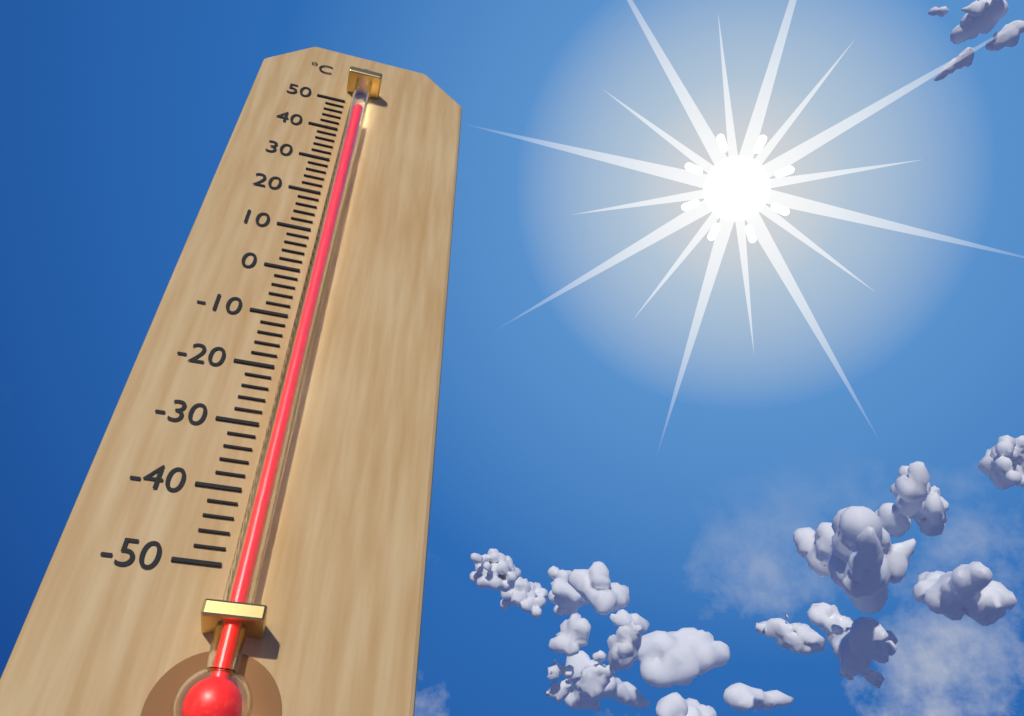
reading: 44 °C
